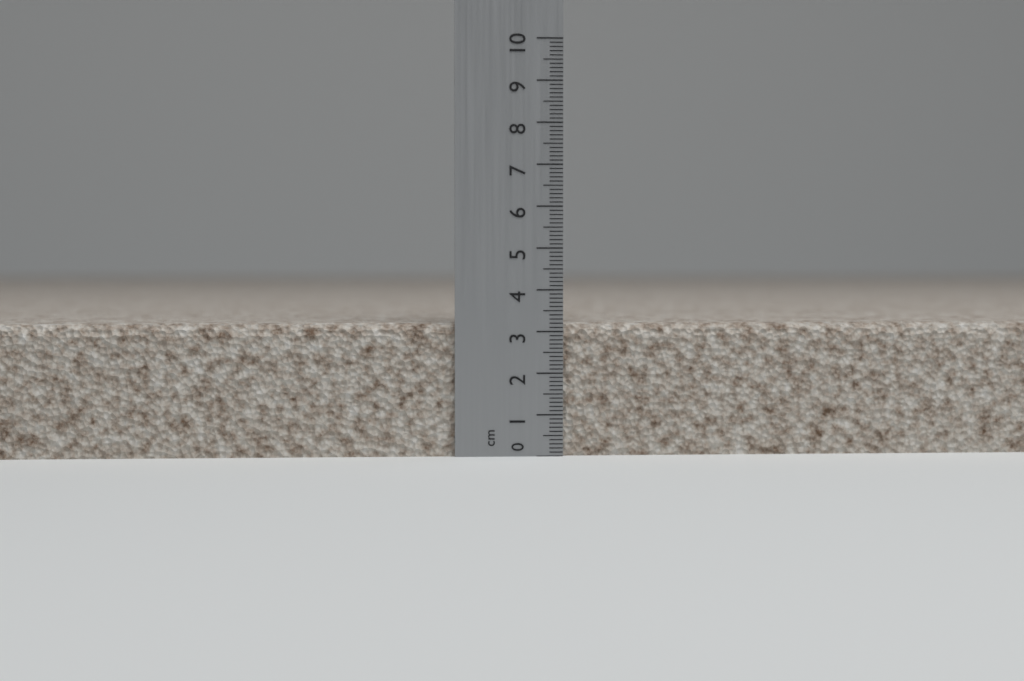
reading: 3.2 cm
